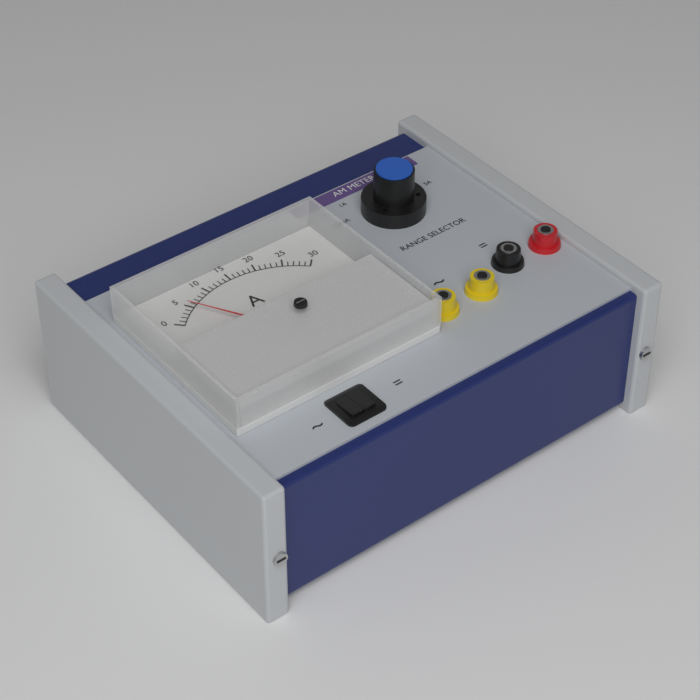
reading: 5 A
